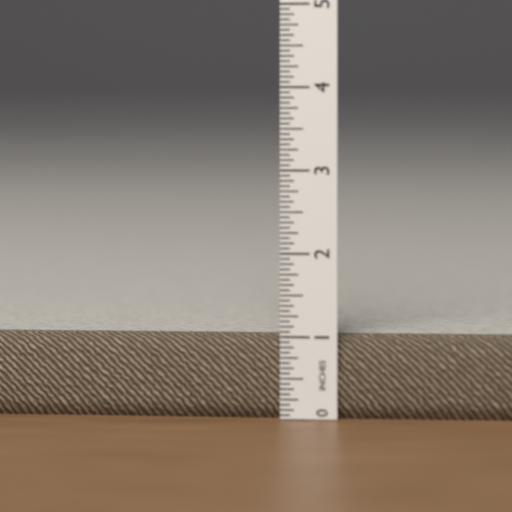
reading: 1.0000 in
